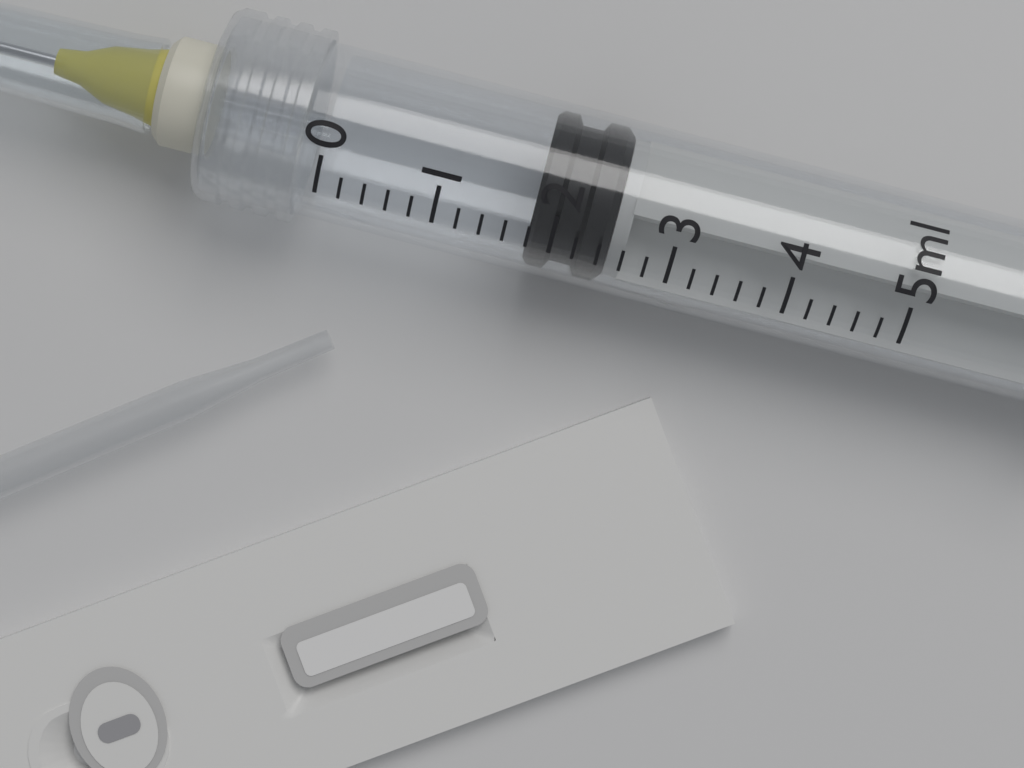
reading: 1.8 ml
